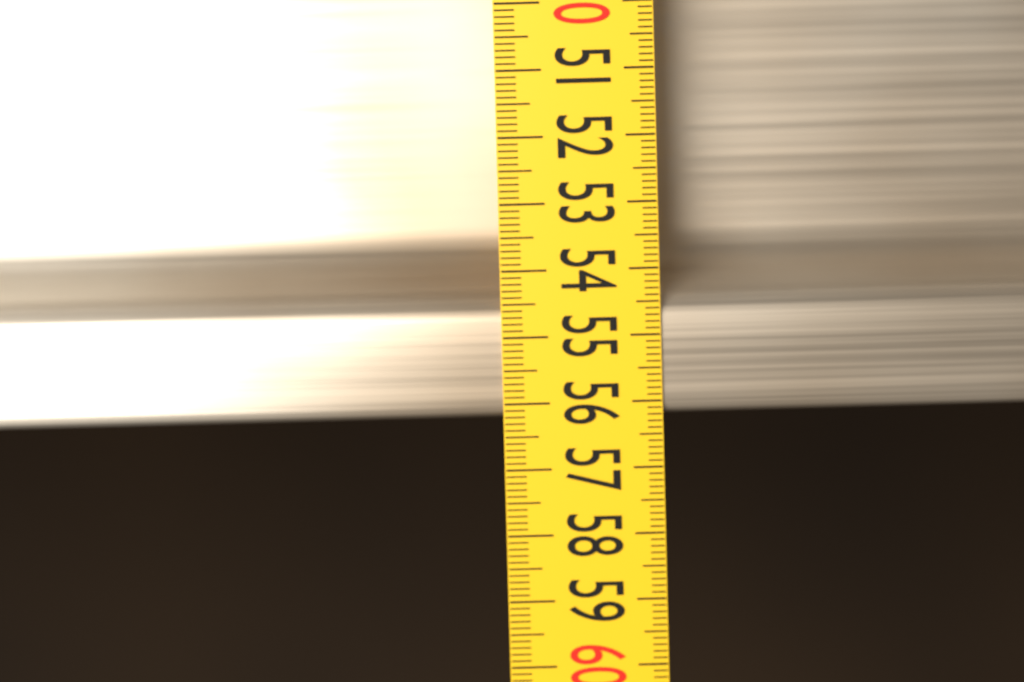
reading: 56.2 (no unit)
